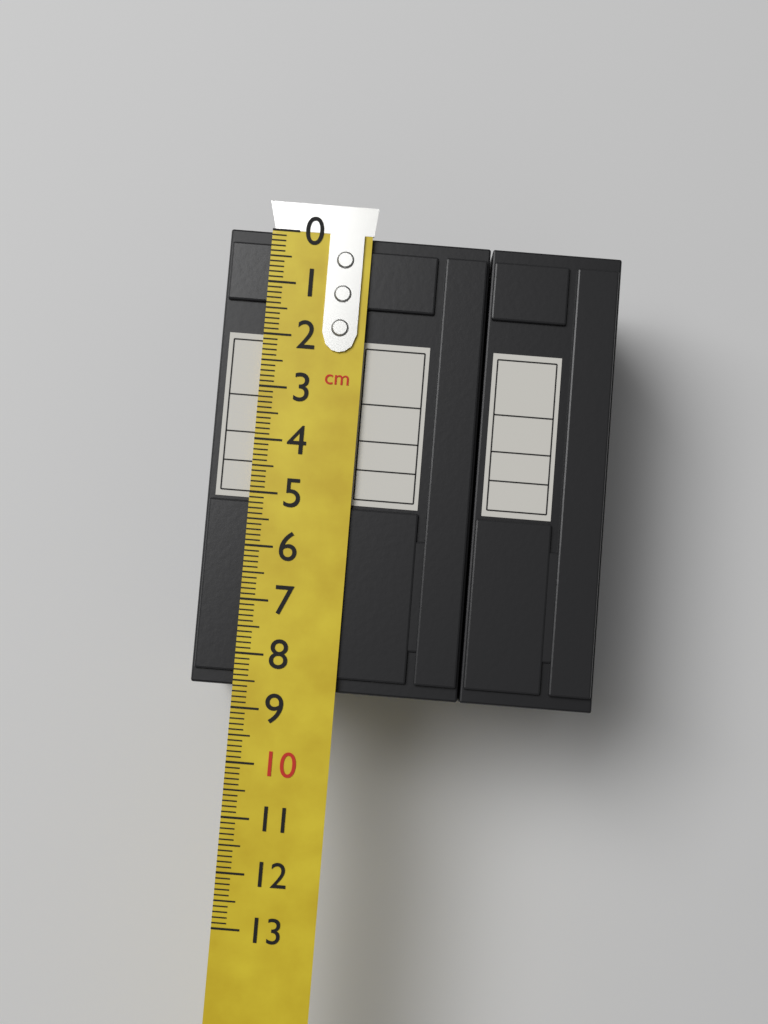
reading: 8.6 cm
